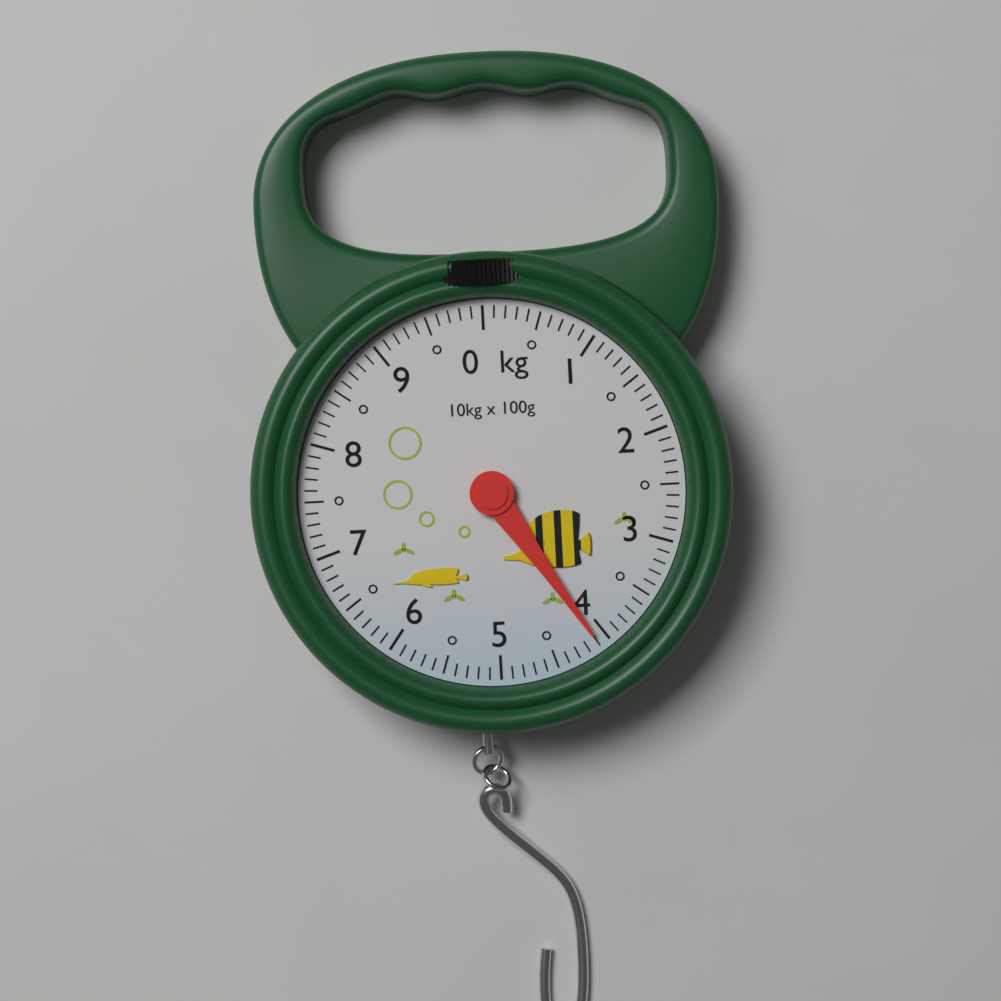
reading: 4.1 kg
